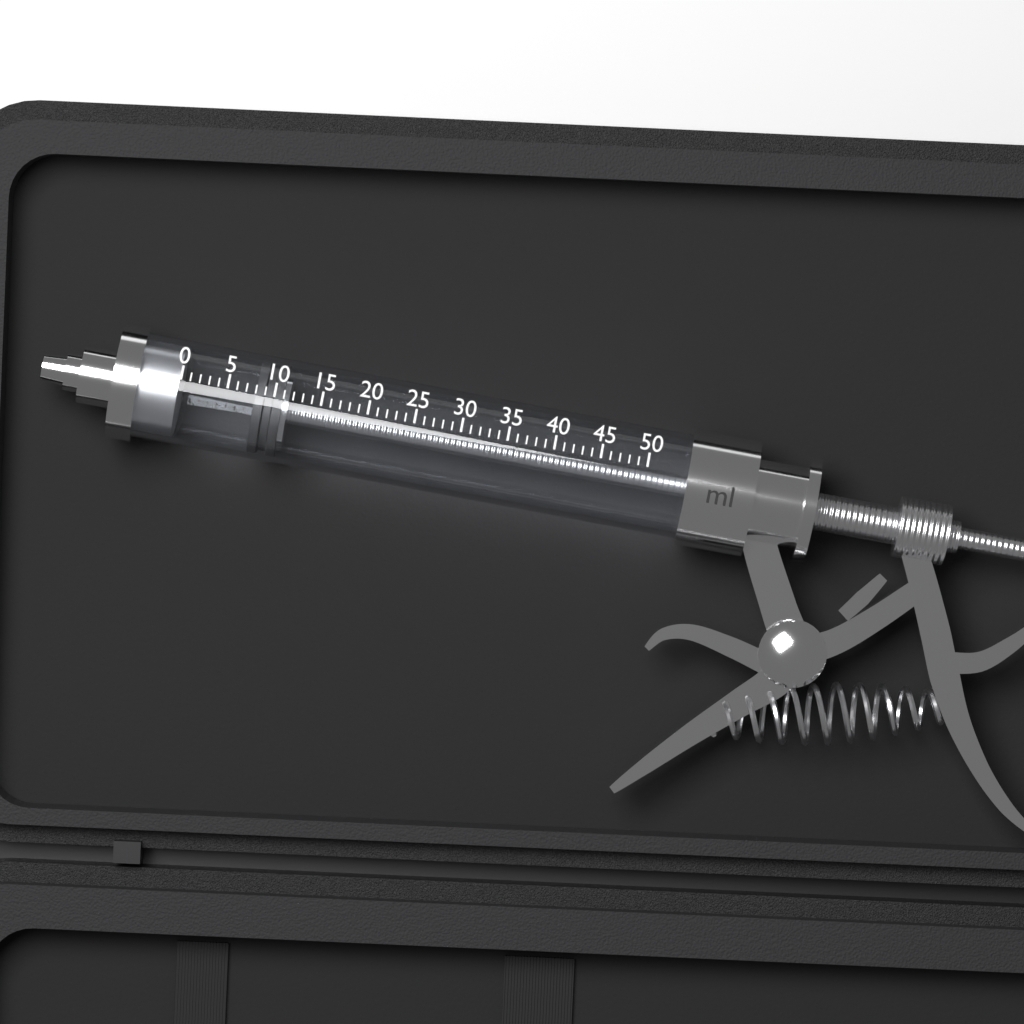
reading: 8 ml
